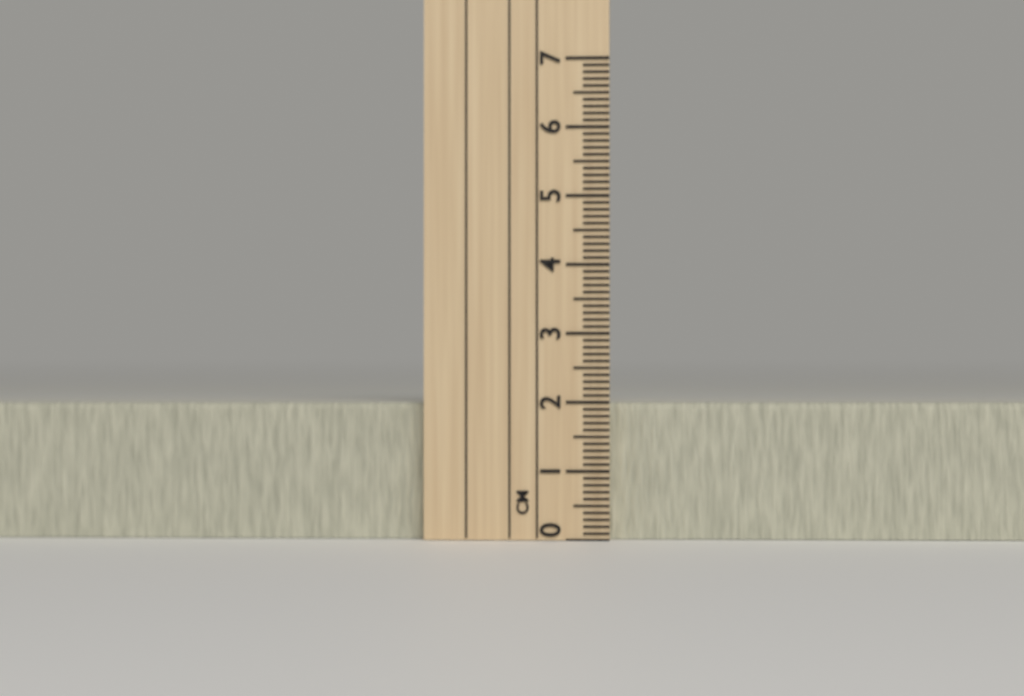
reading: 2.0 cm
